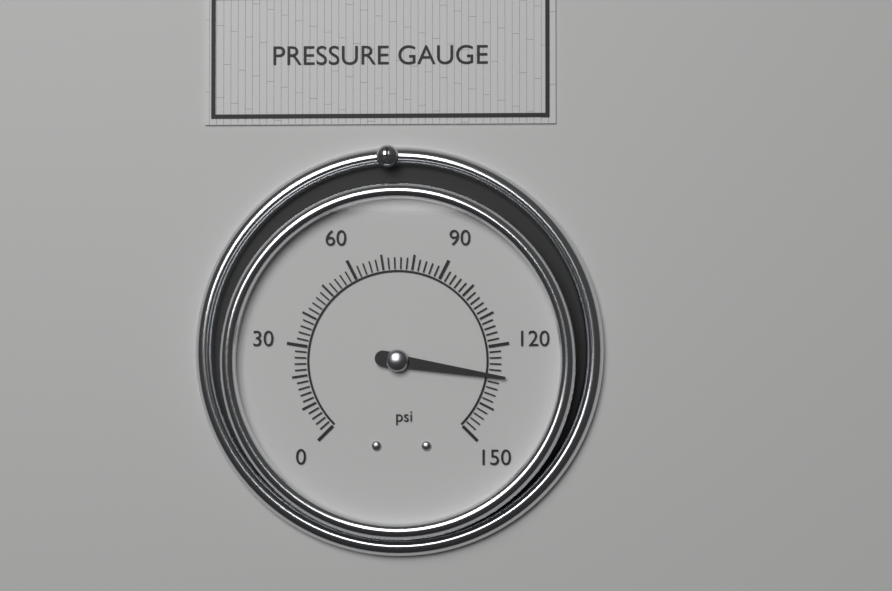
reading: 130 psi
